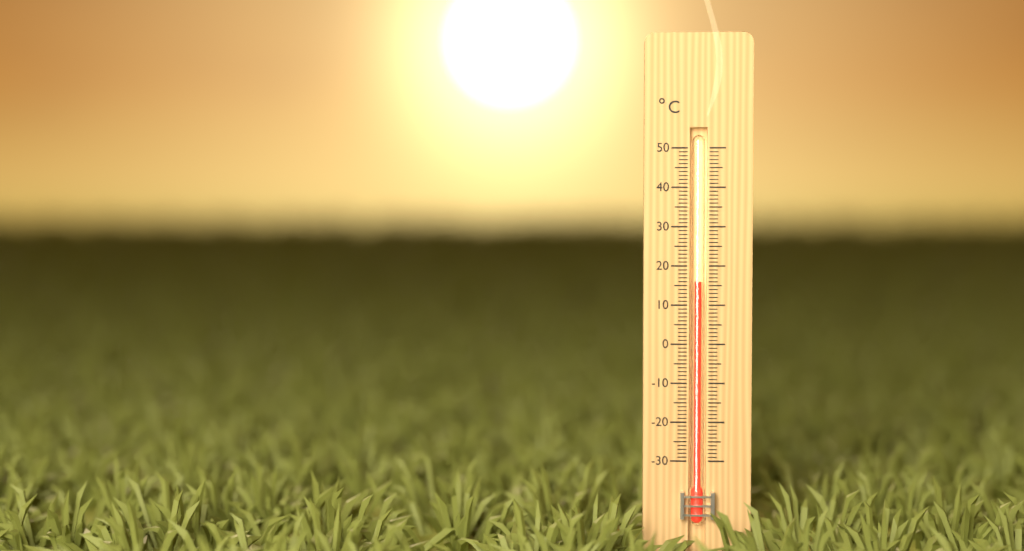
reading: 16 °C
